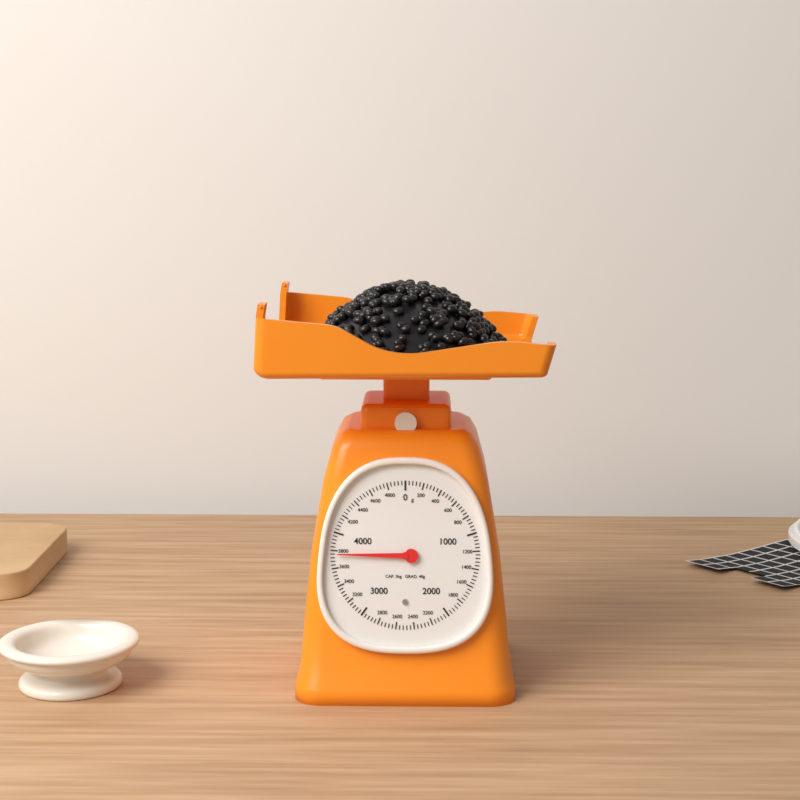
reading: 3760 g
